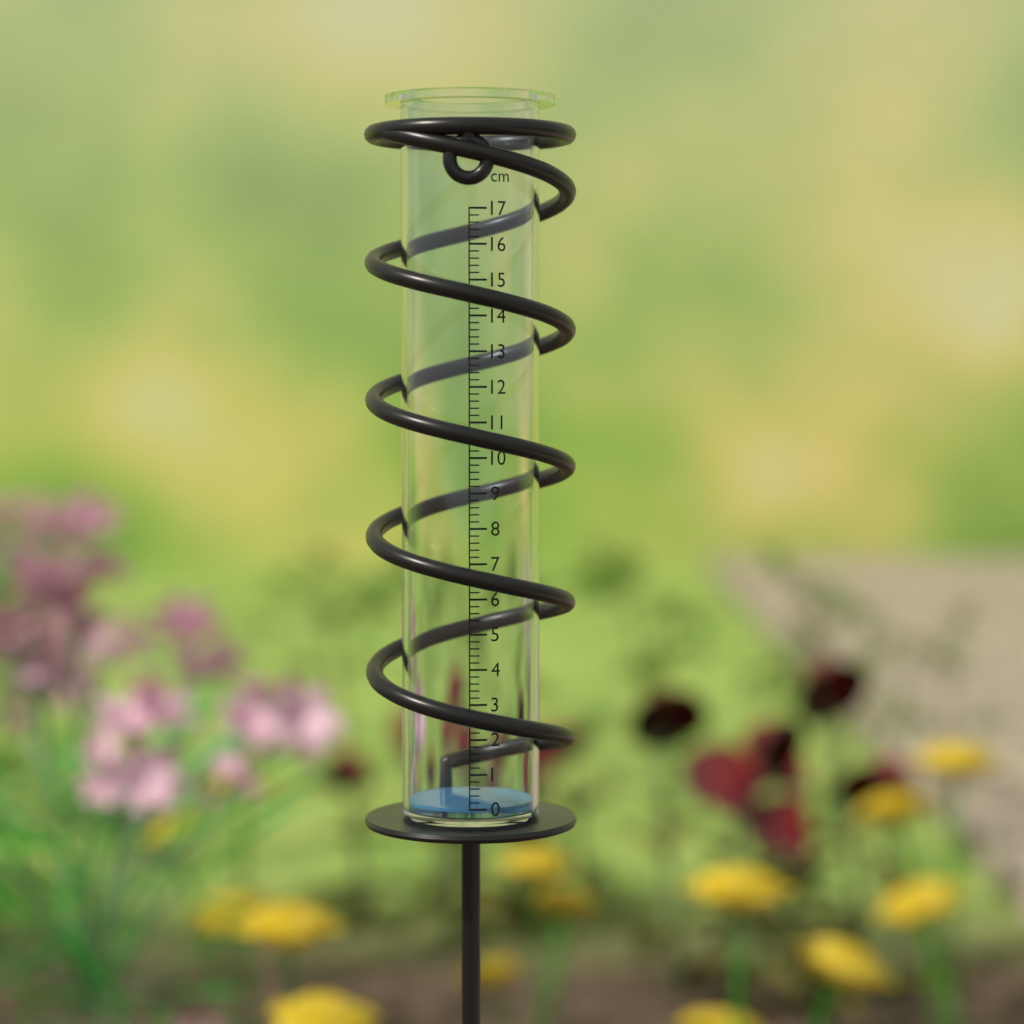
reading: 0.0 cm
